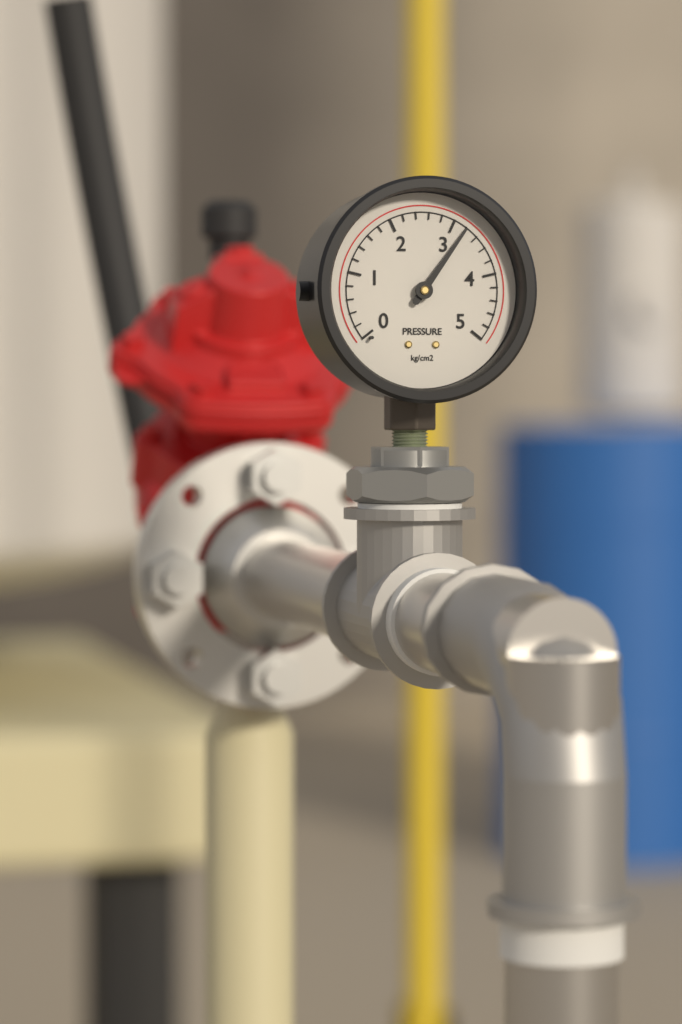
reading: 3.2 kg/cm2
